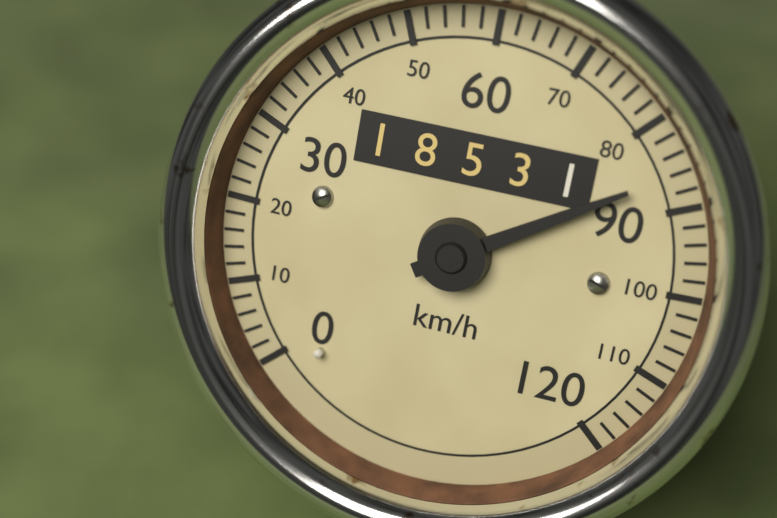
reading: 86 km/h
